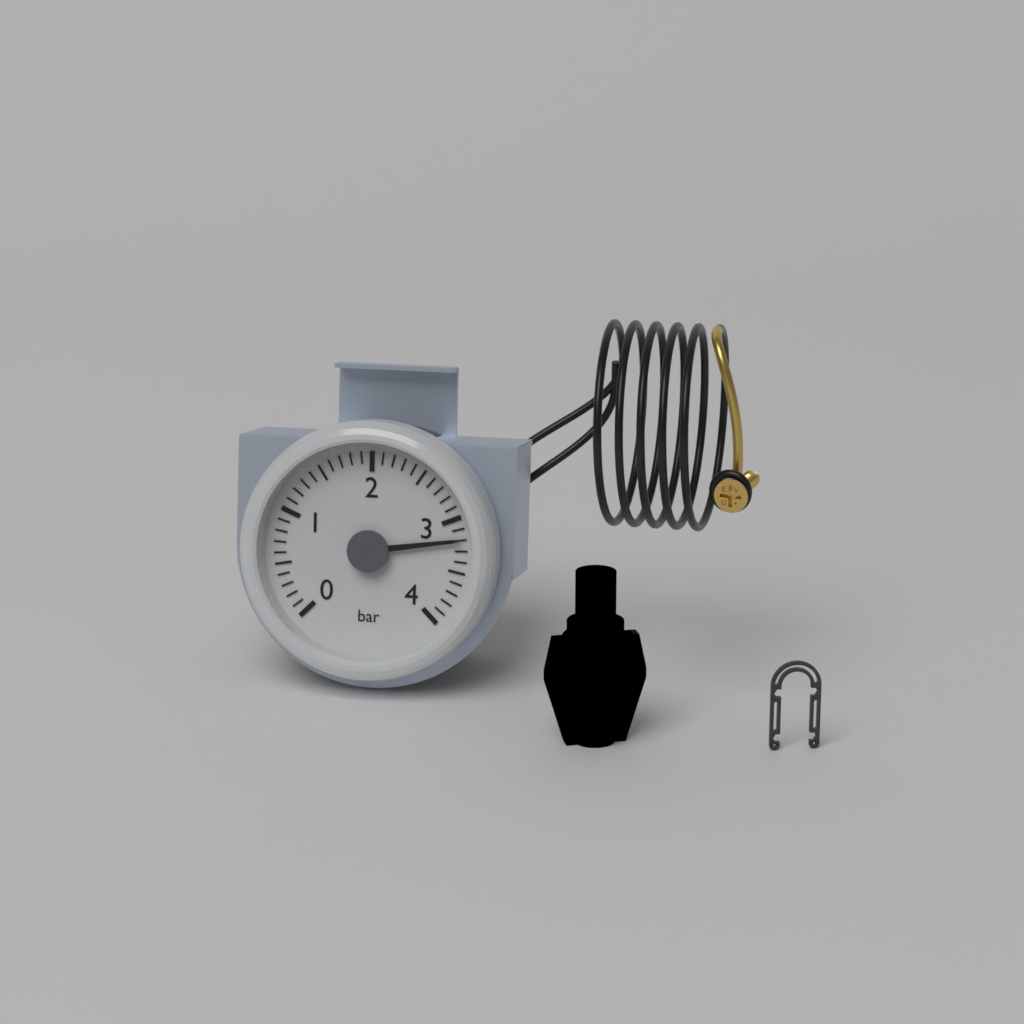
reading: 3.2 bar
